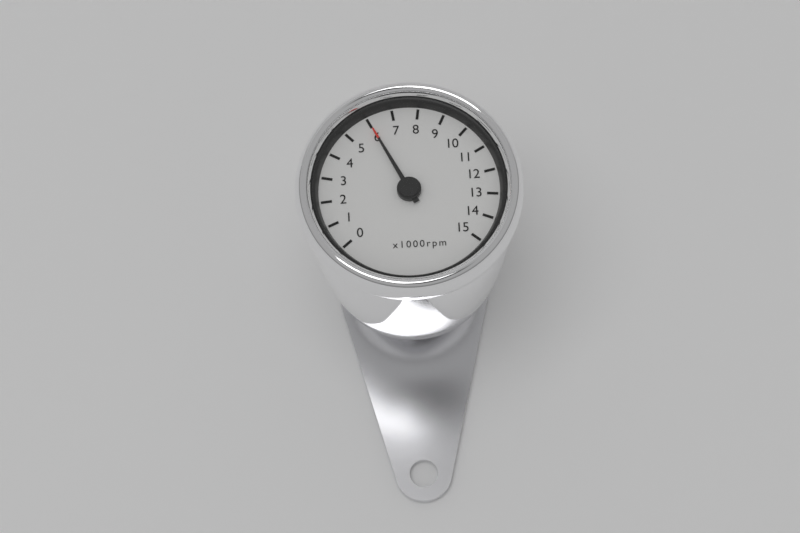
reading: 6000 rpm
